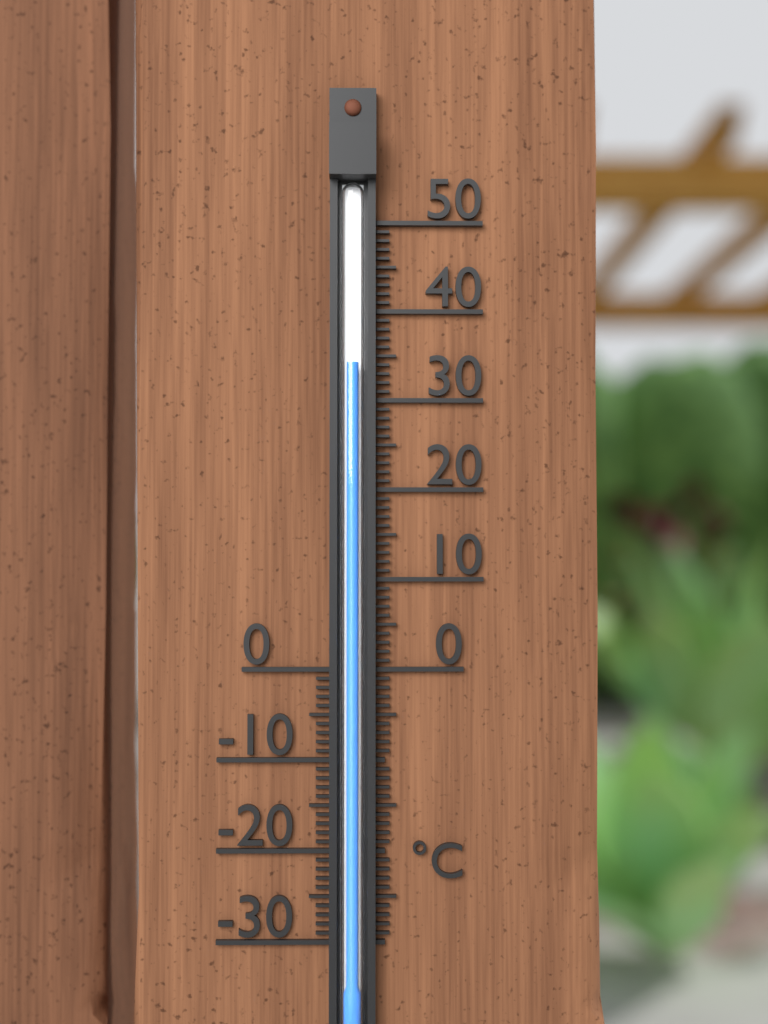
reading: 34 °C
